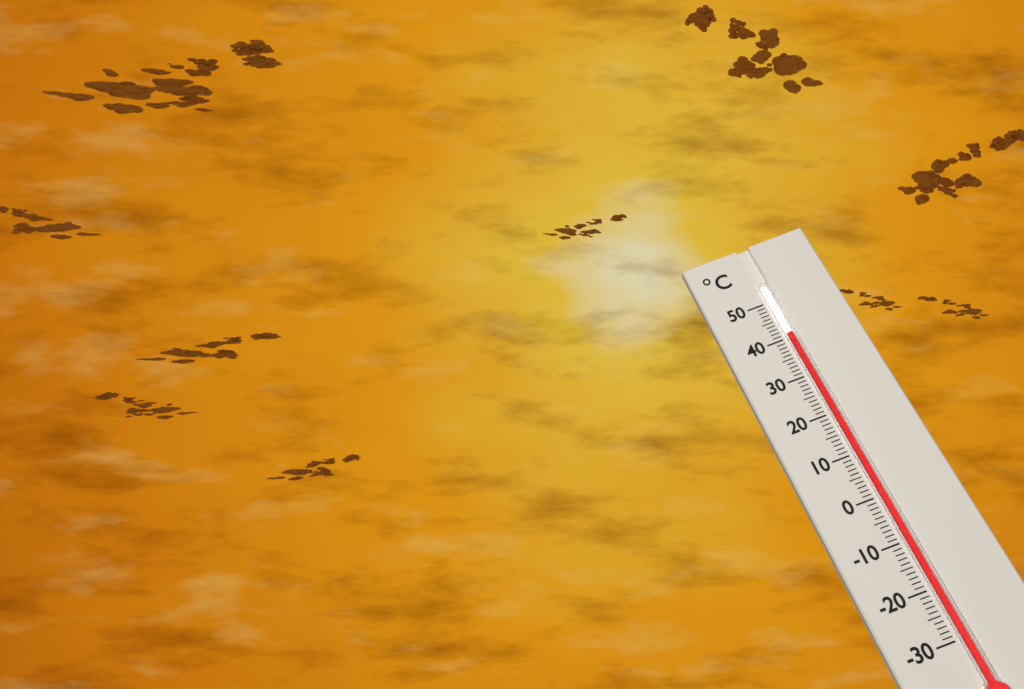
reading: 41 °C
